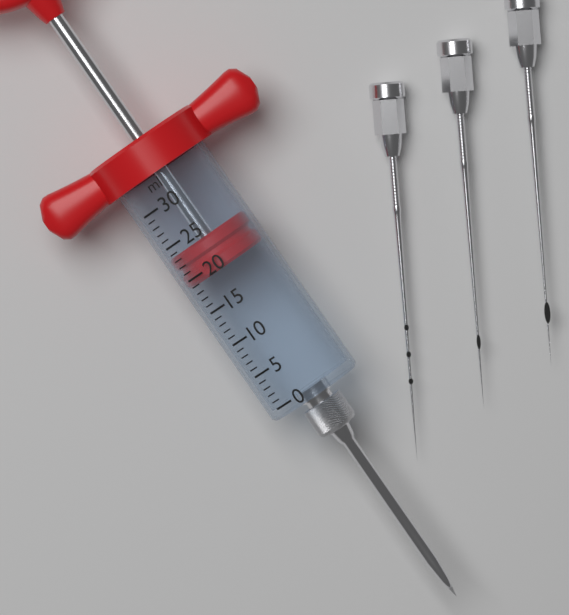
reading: 19 ml
